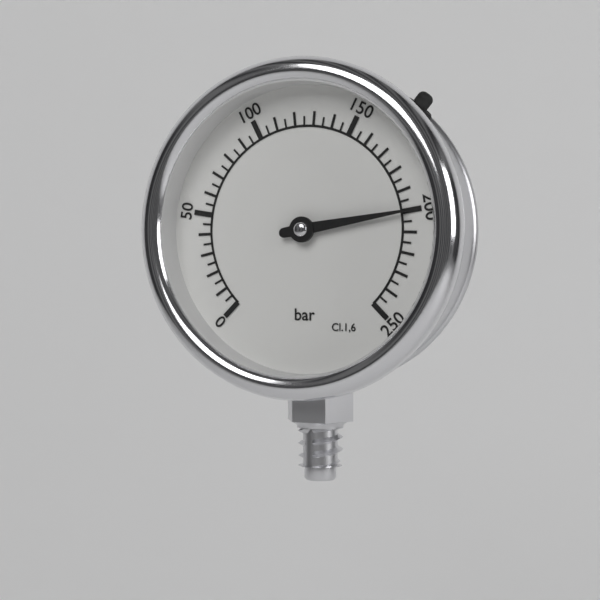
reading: 200 bar
